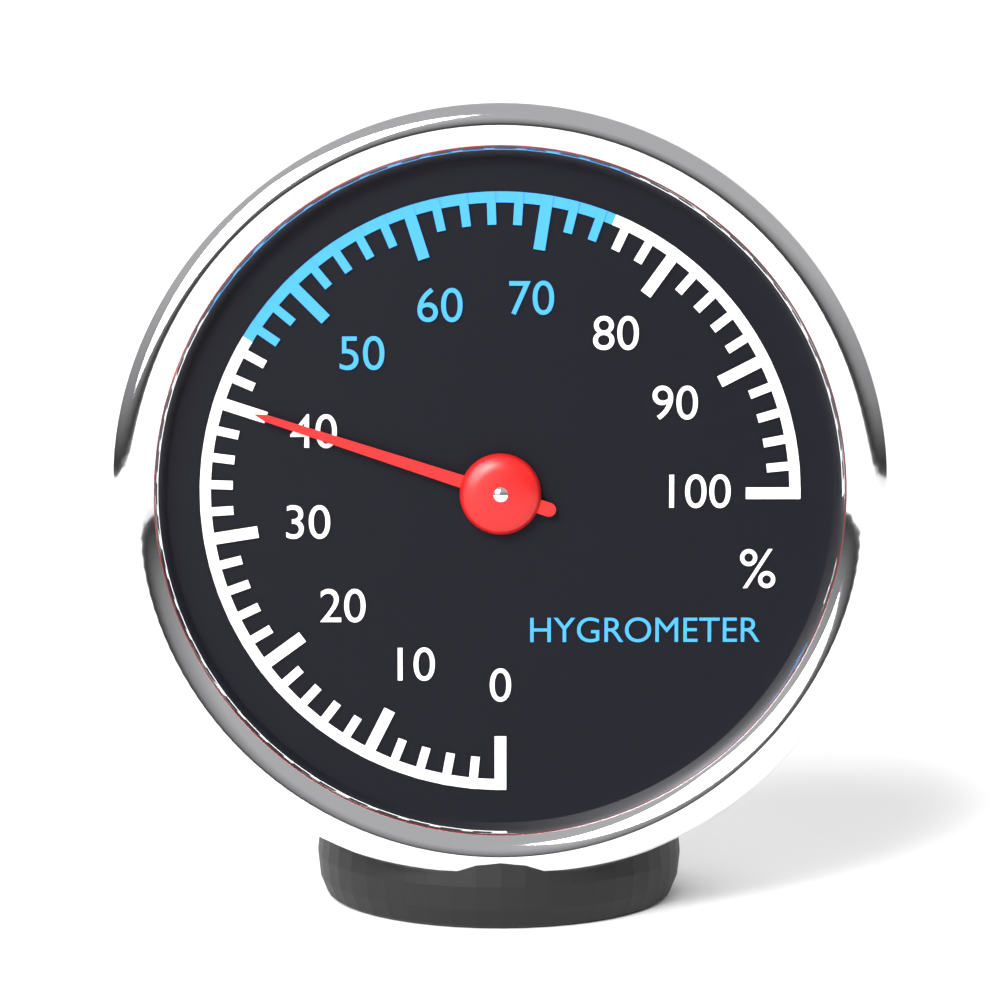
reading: 40 %
